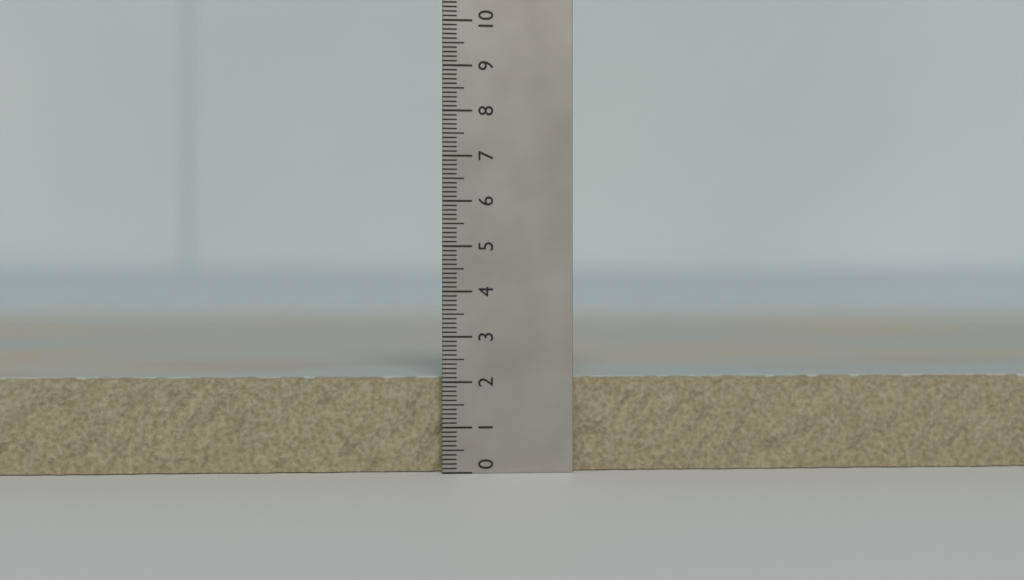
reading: 2.1 (no unit)
